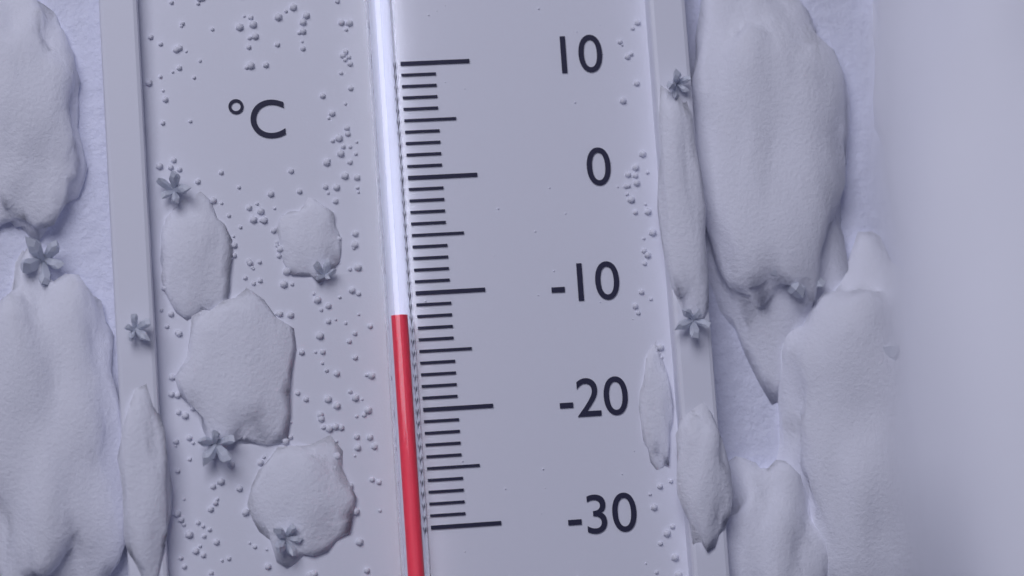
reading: -12 °C
